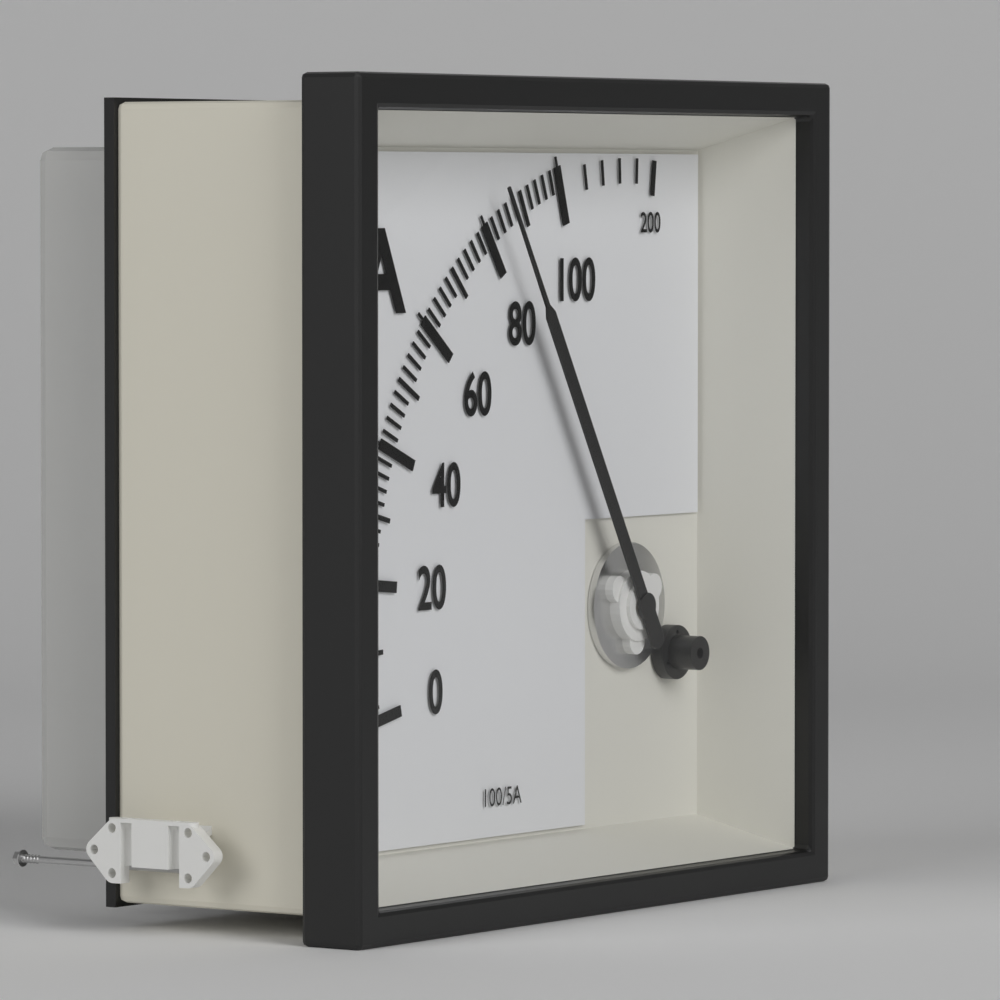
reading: 84 A
